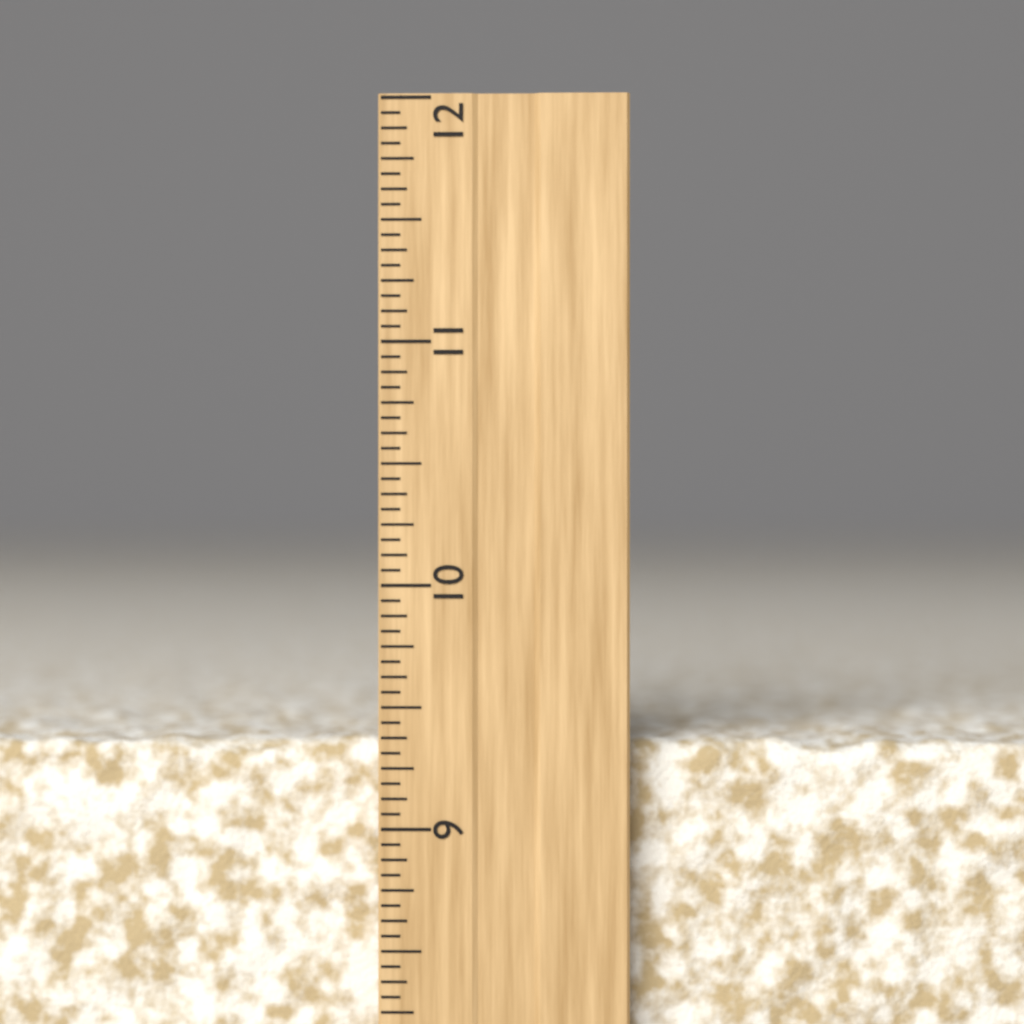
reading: 9.3750 inch
